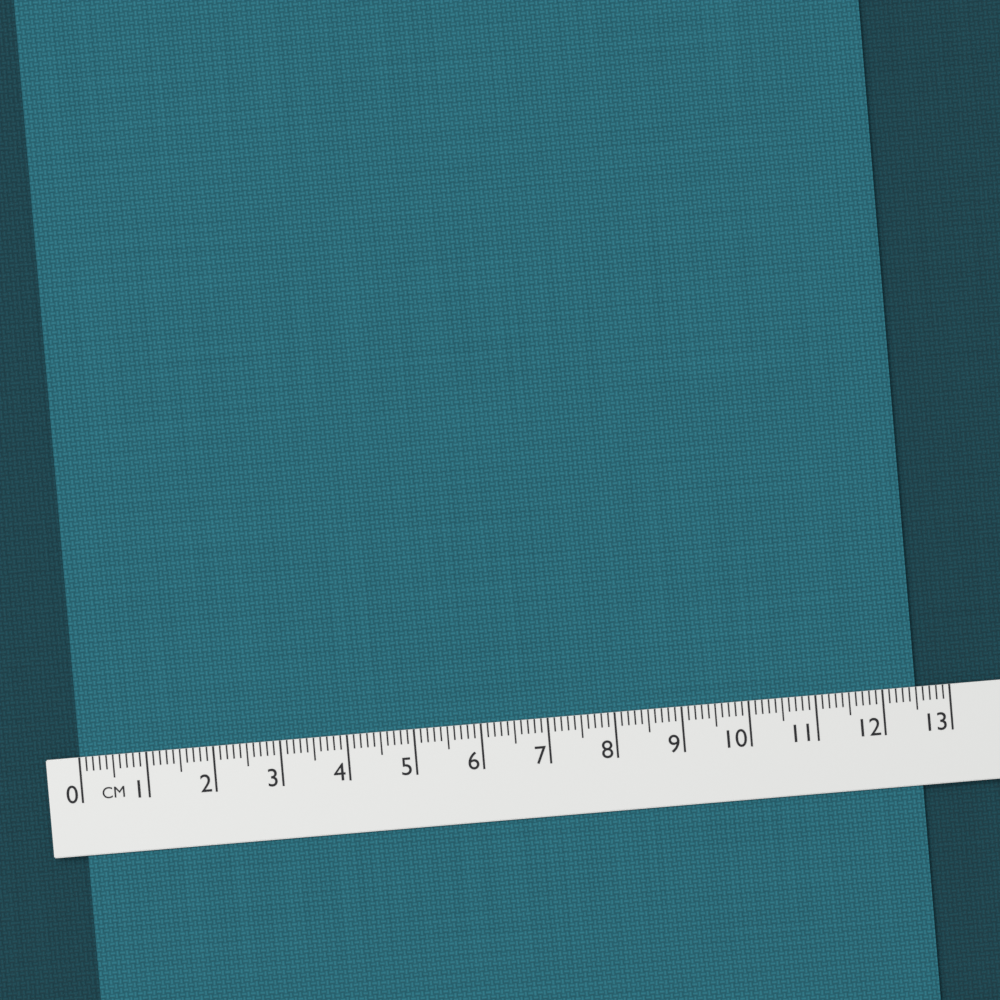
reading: 12.5 cm
